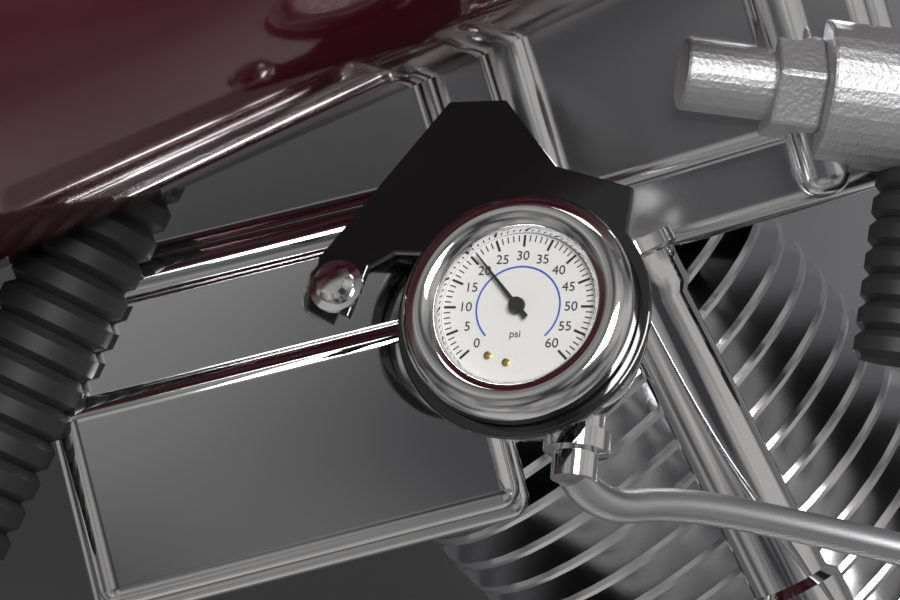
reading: 21 psi
